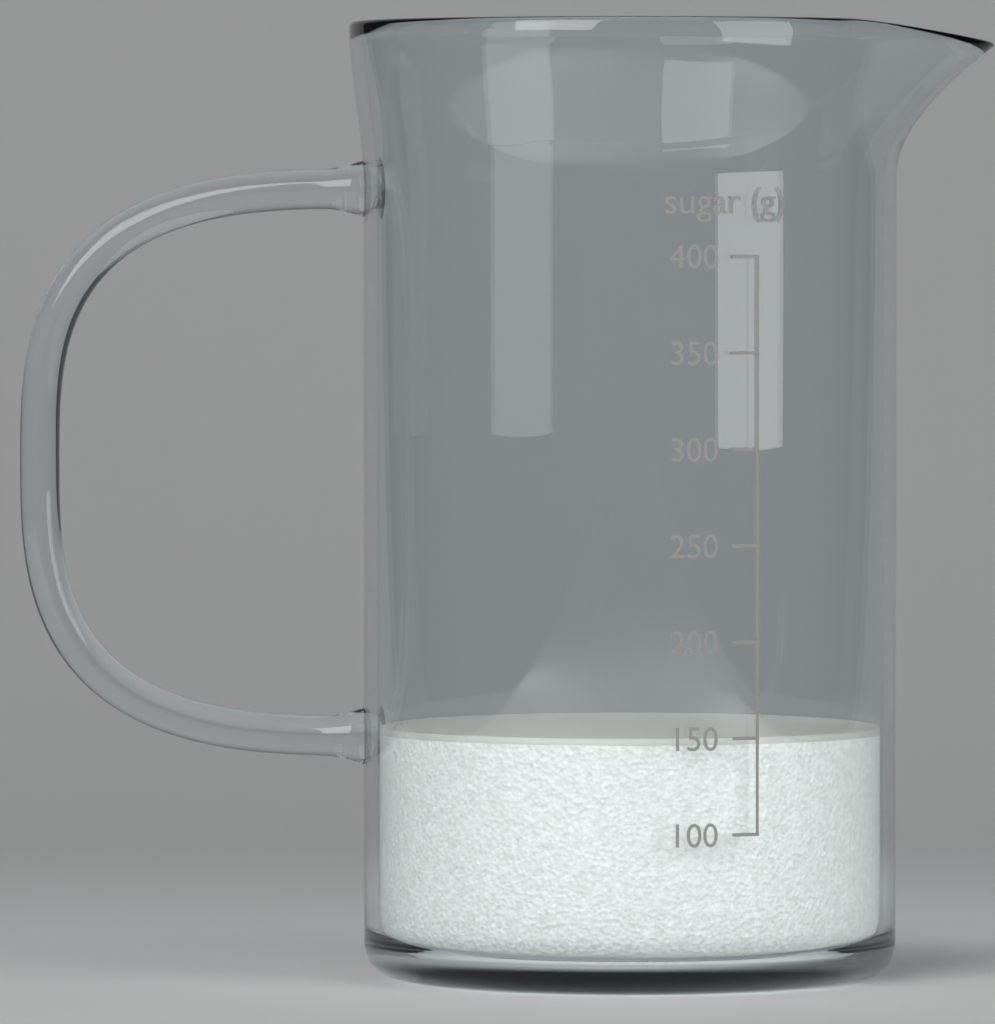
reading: 150 g
